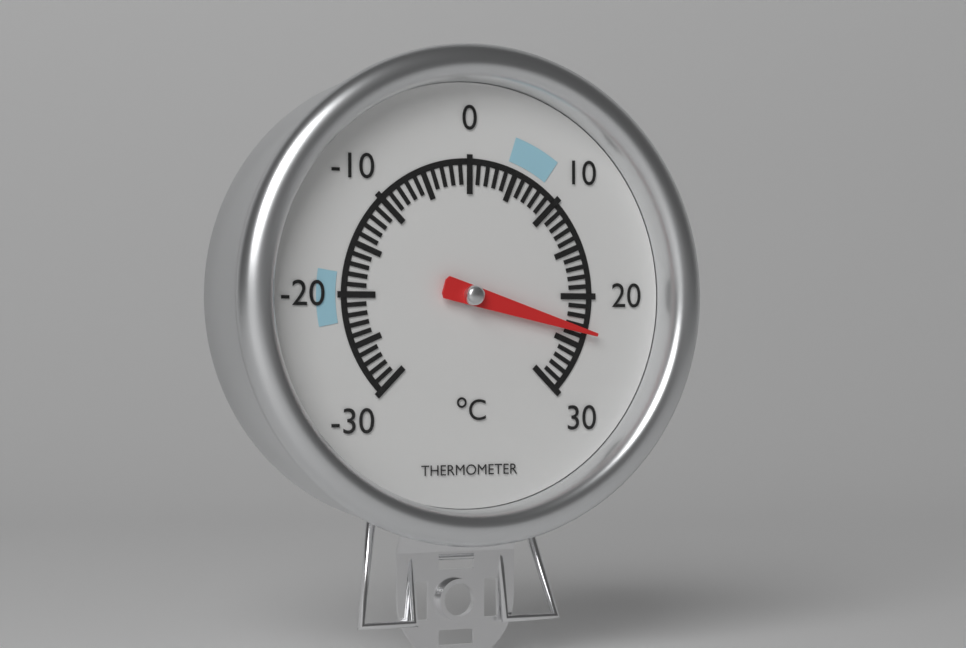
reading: 23.5 °C
